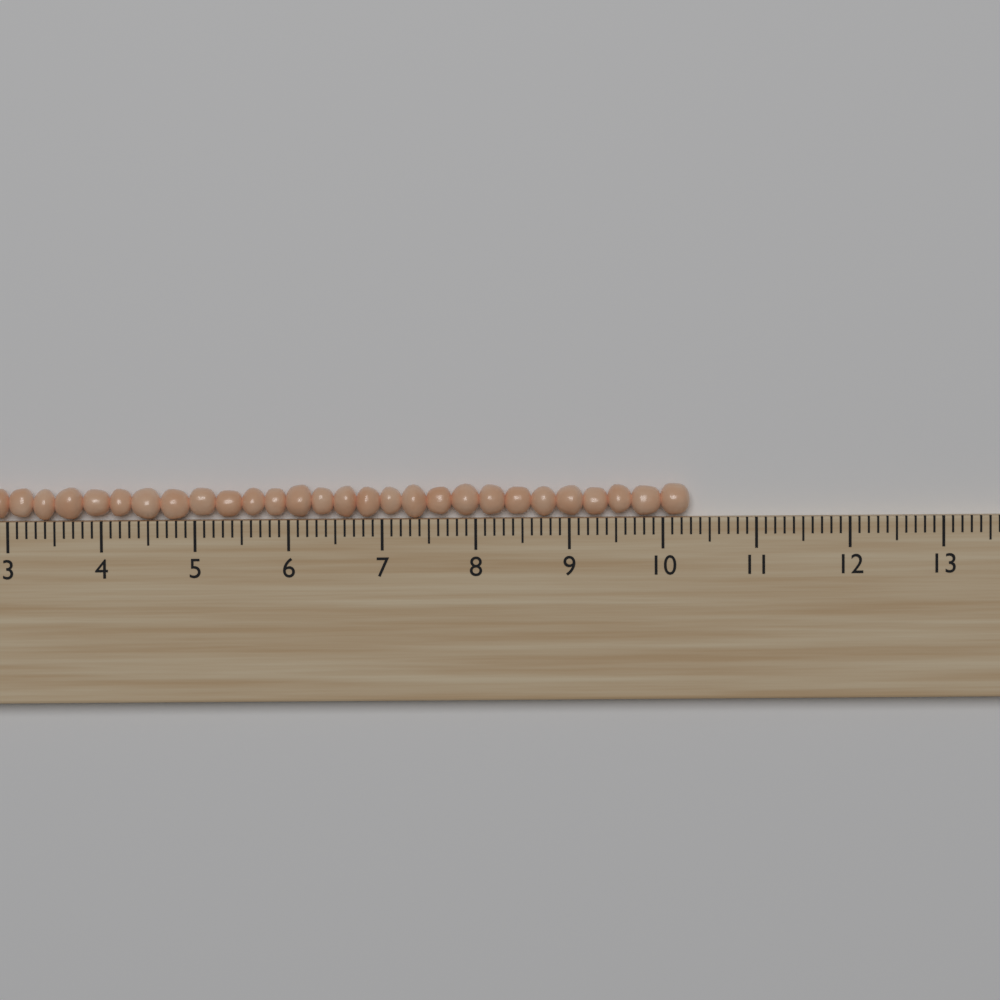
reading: 10.3 (no unit)
